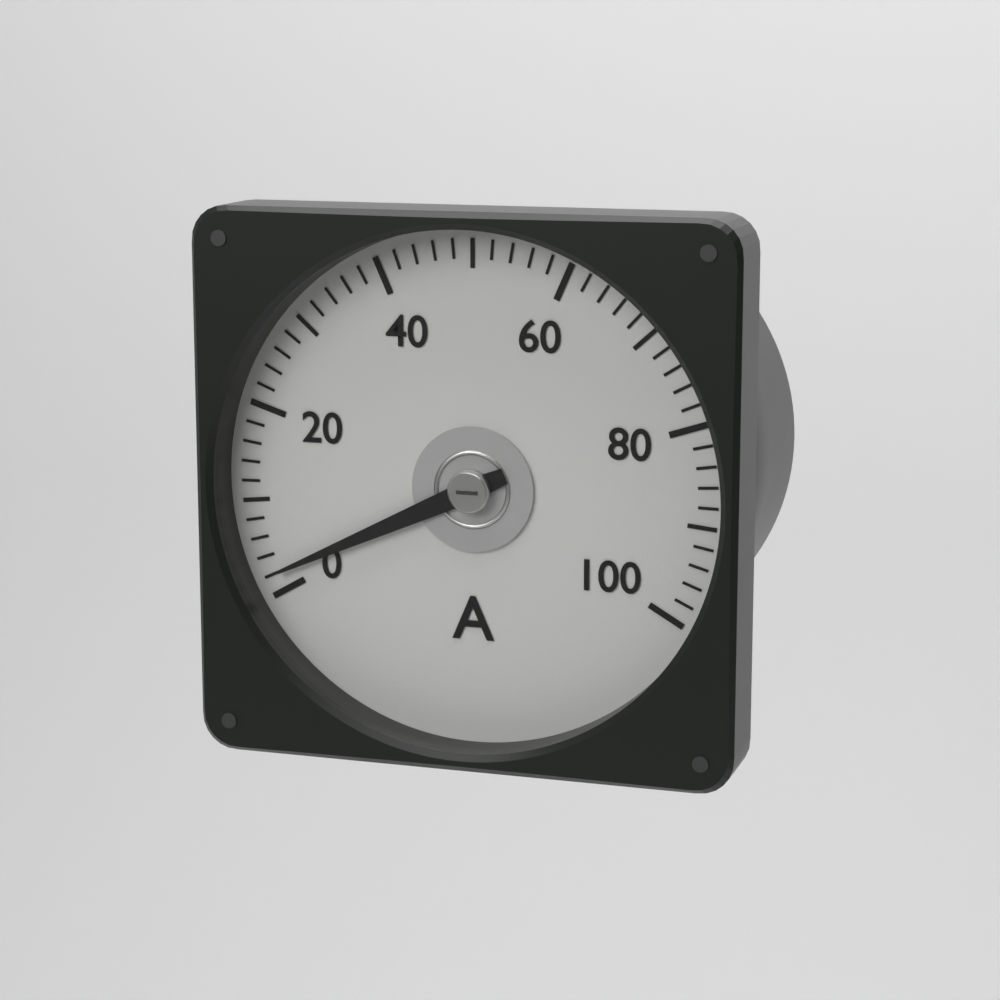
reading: 2 A
